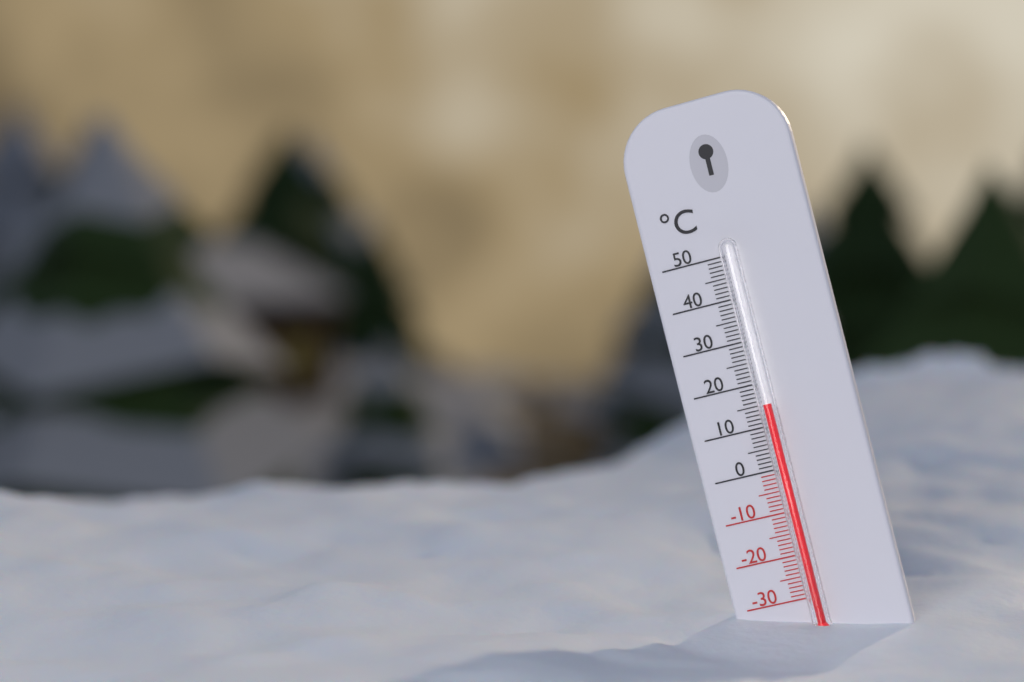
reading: 15 °C
